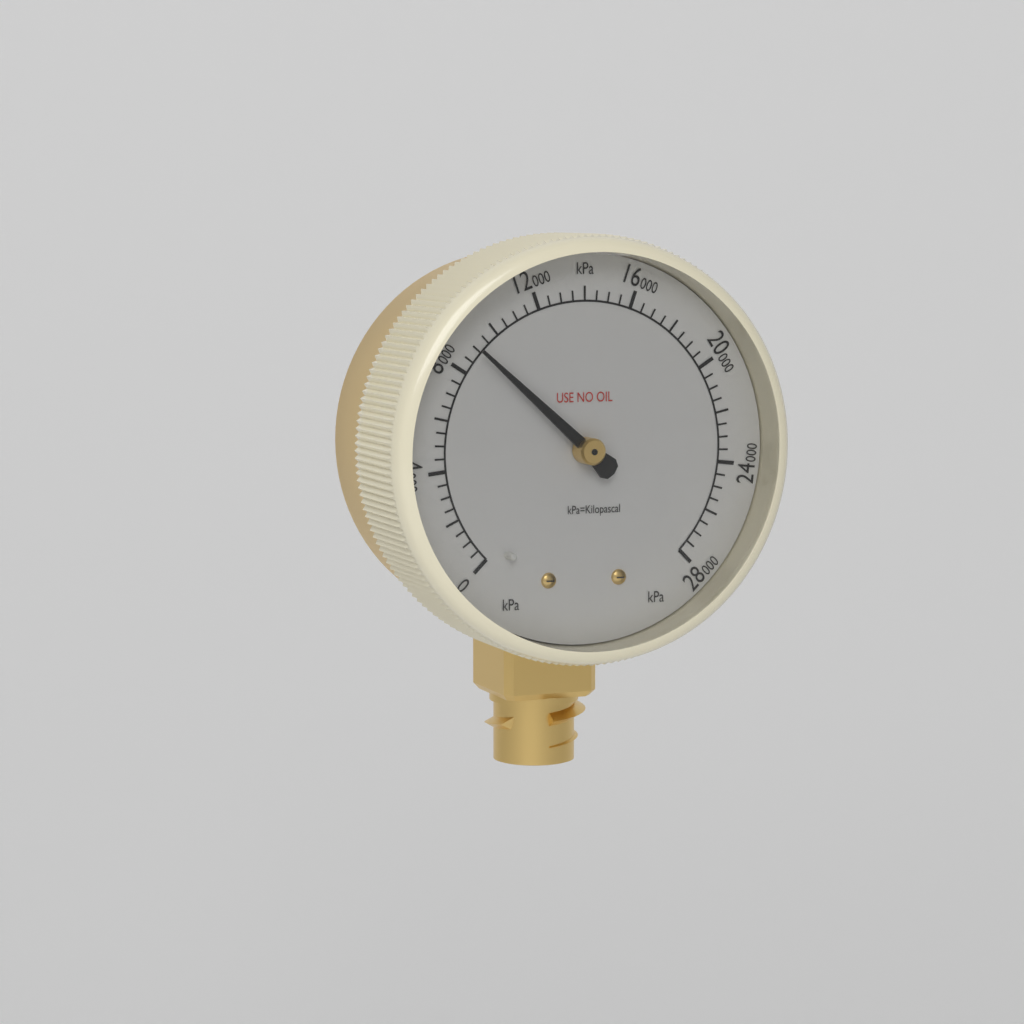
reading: 9000 kPa
